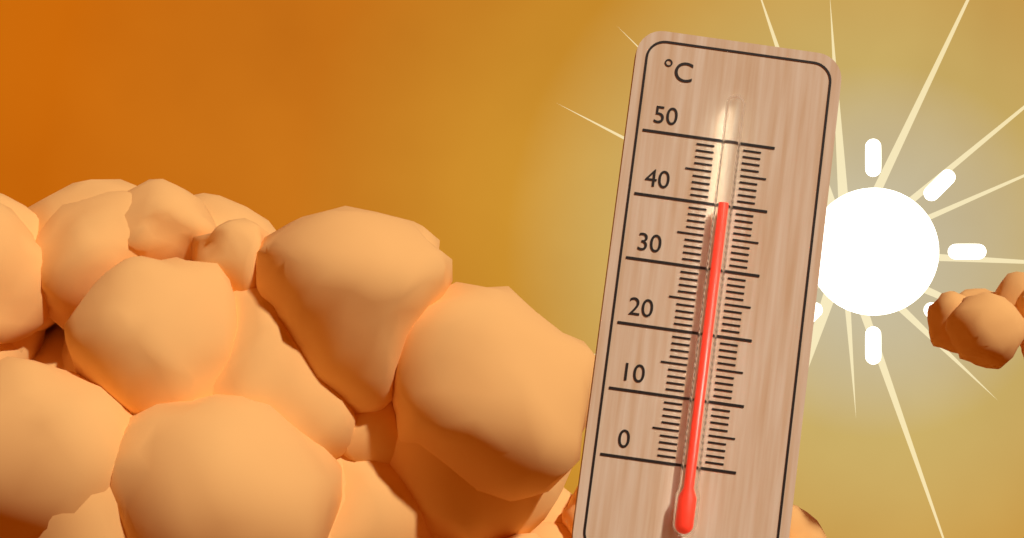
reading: 40 °C
